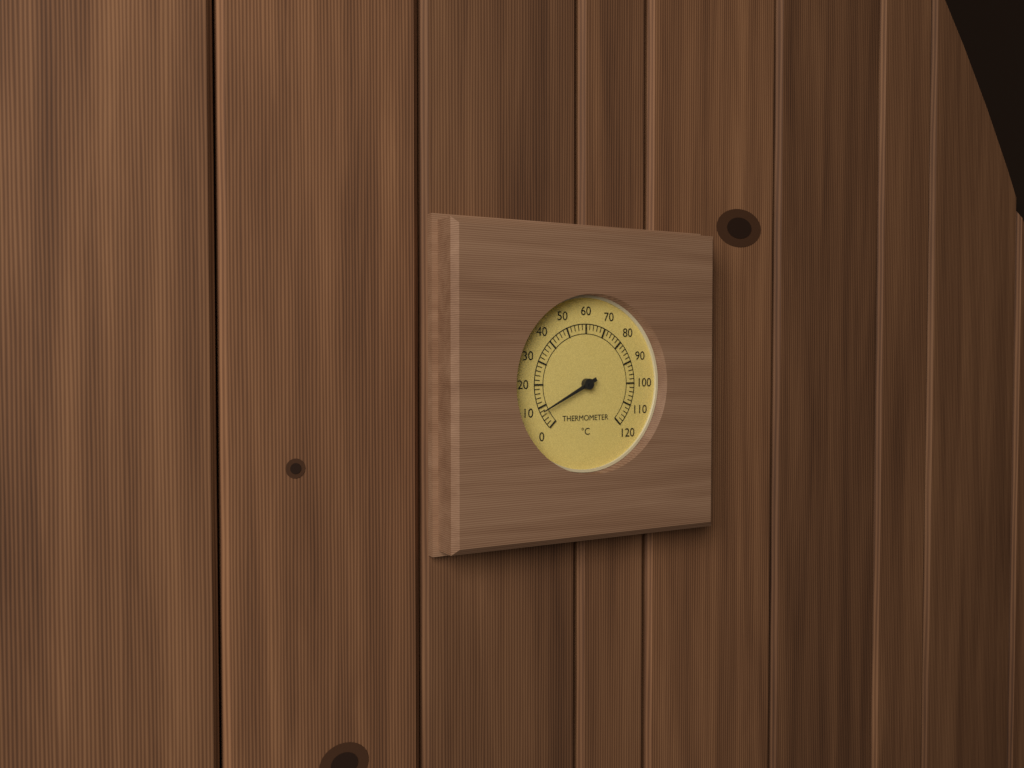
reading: 8 °C
